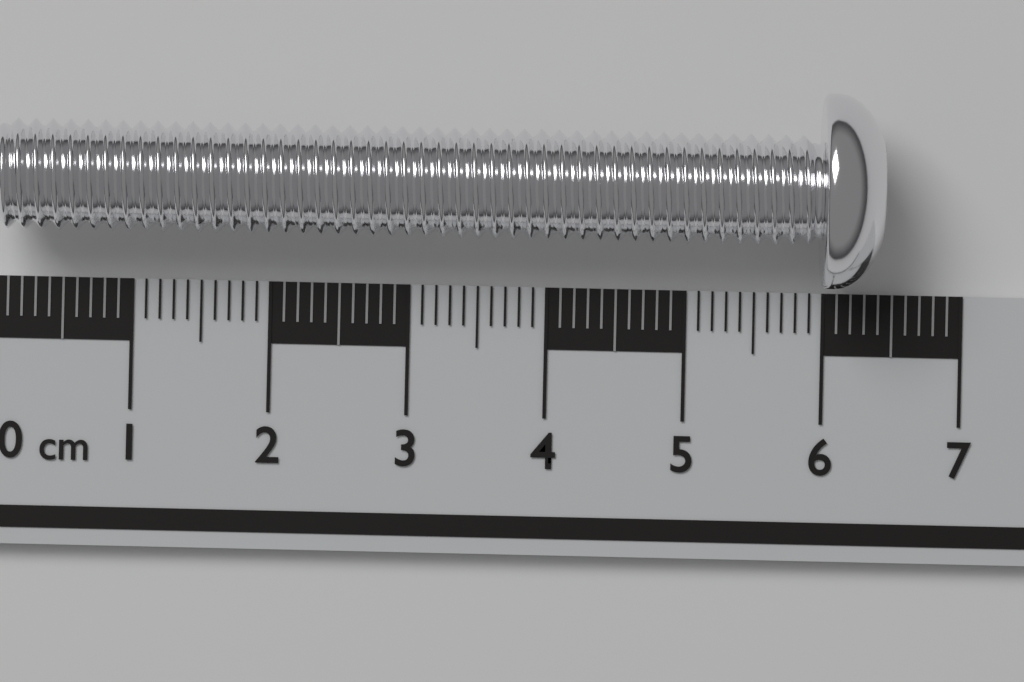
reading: 6.4 cm
